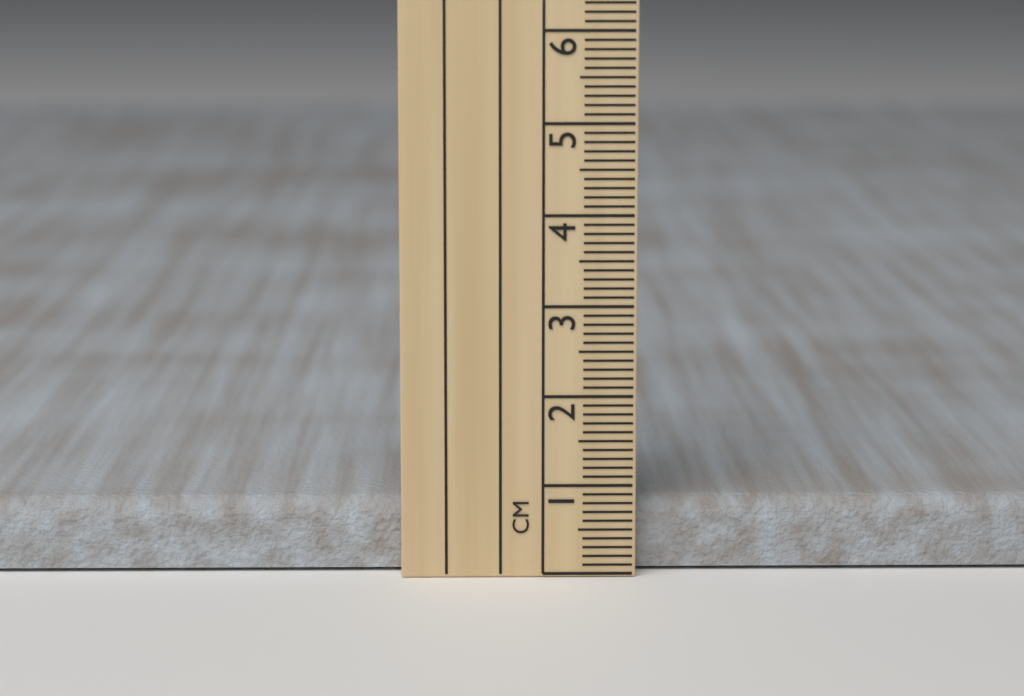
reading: 0.8 cm
